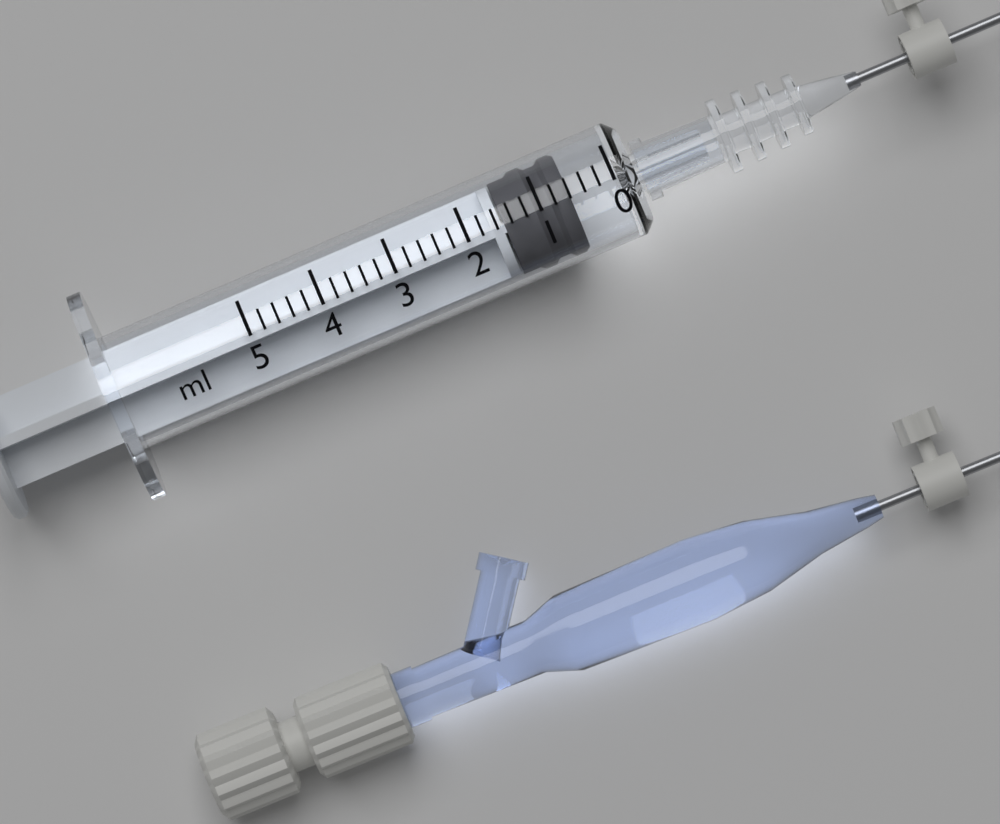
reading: 0.6 ml
